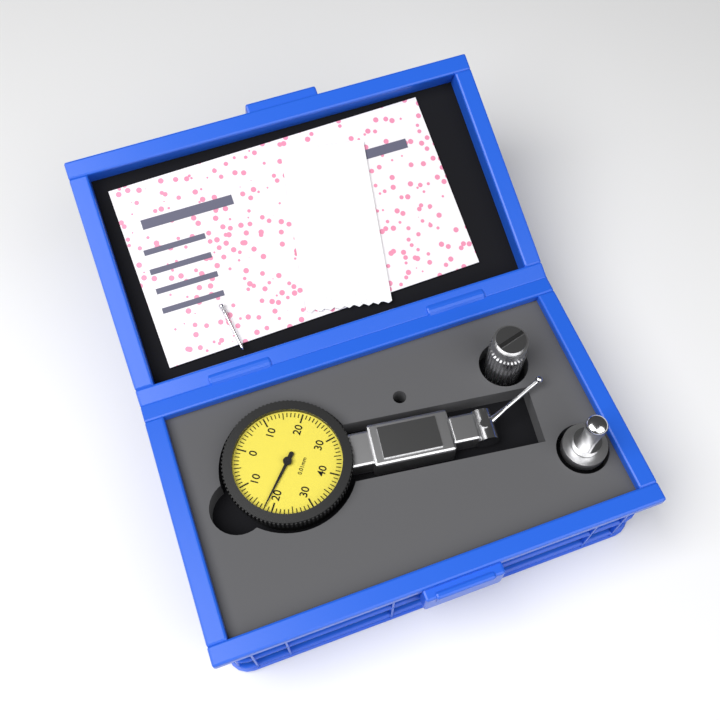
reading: 0.18 mm
